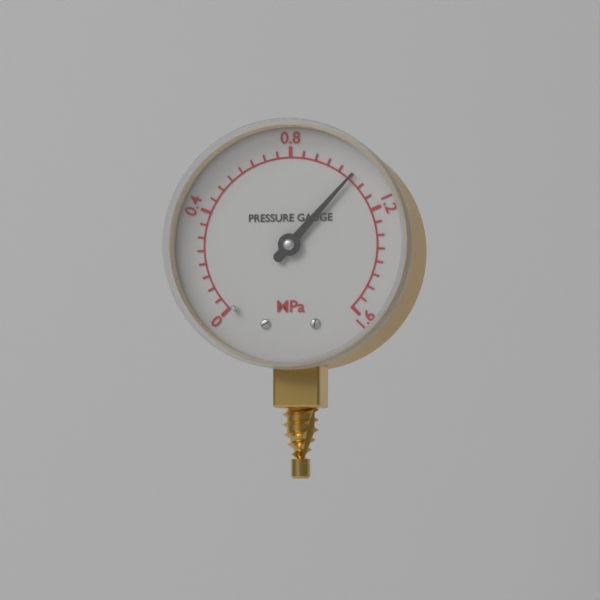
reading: 1.05 MPa
